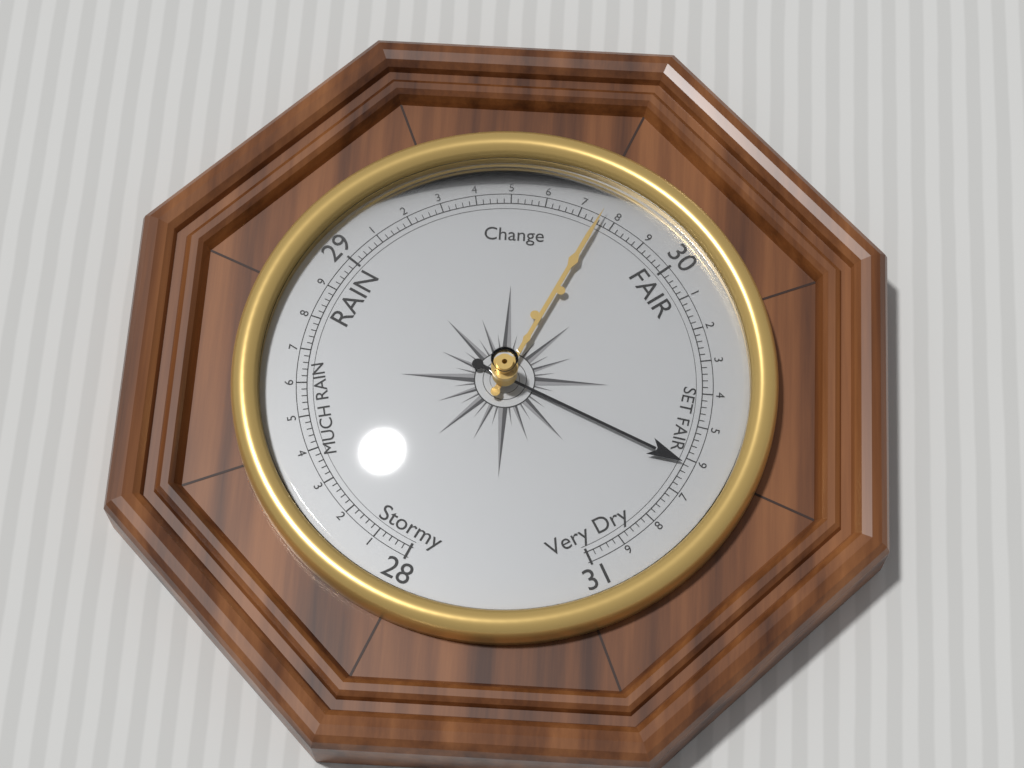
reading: 30.62 (no unit)
